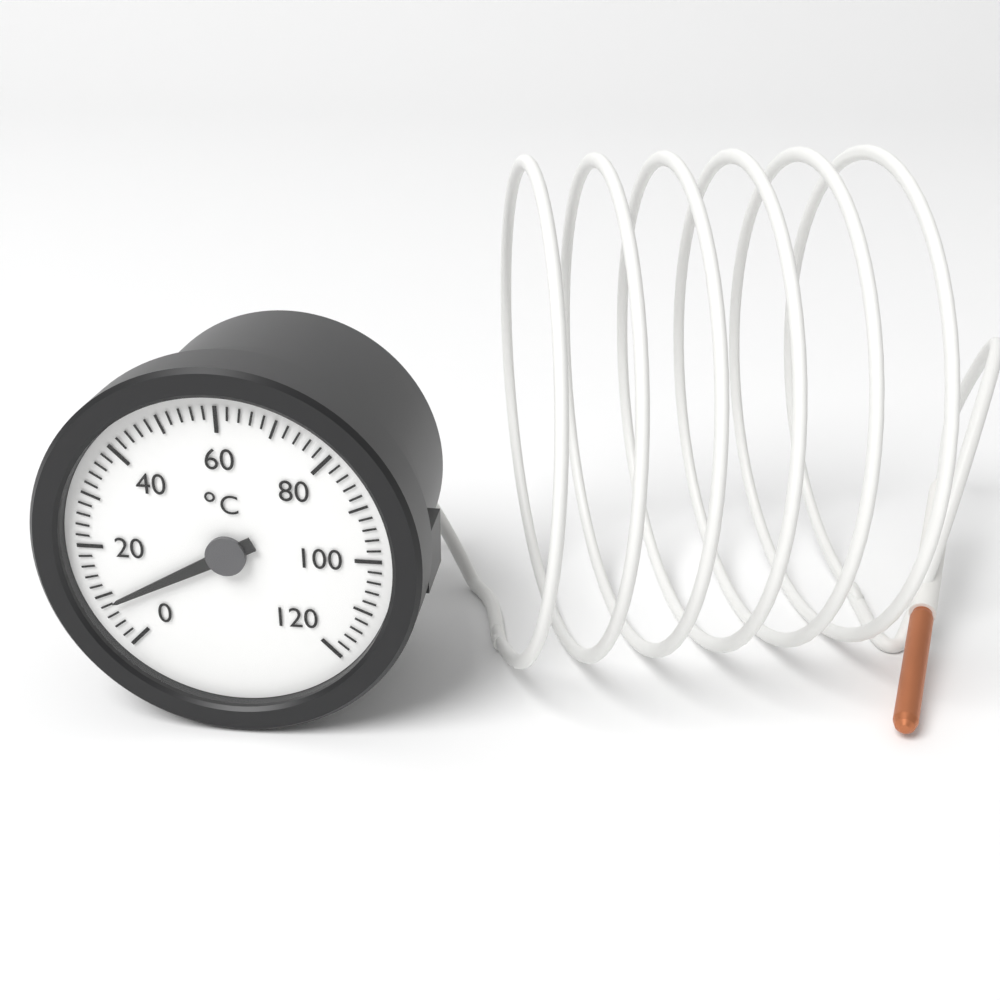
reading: 8 °C
